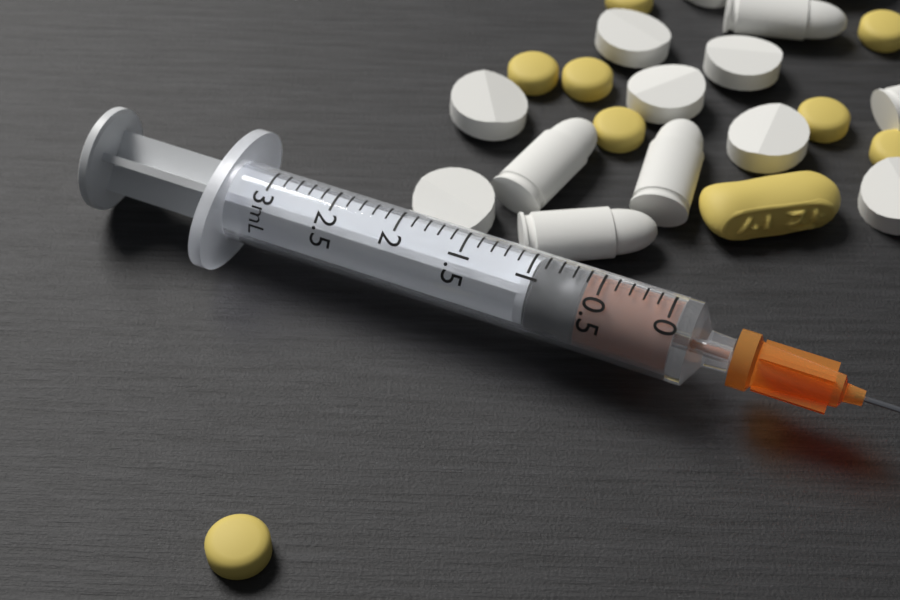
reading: 0.6 mL
